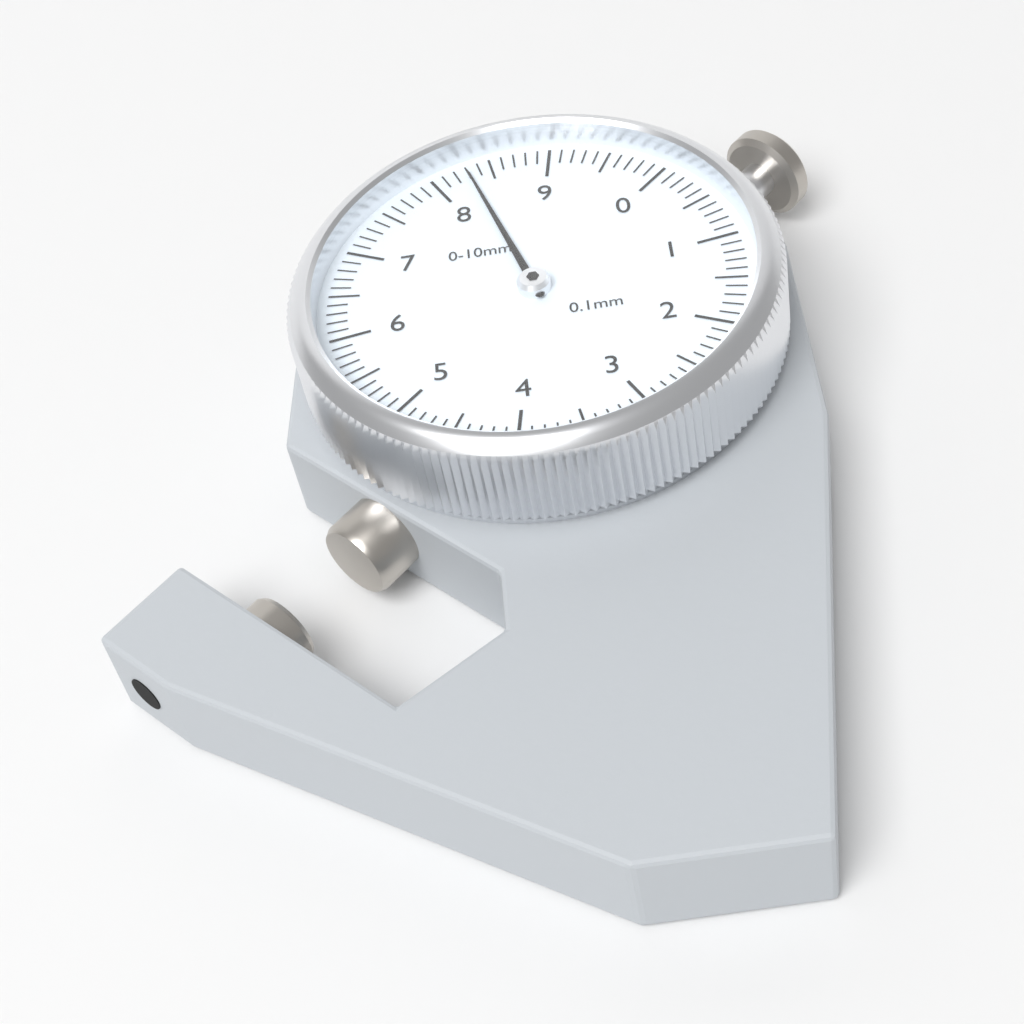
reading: 8.3 mm
